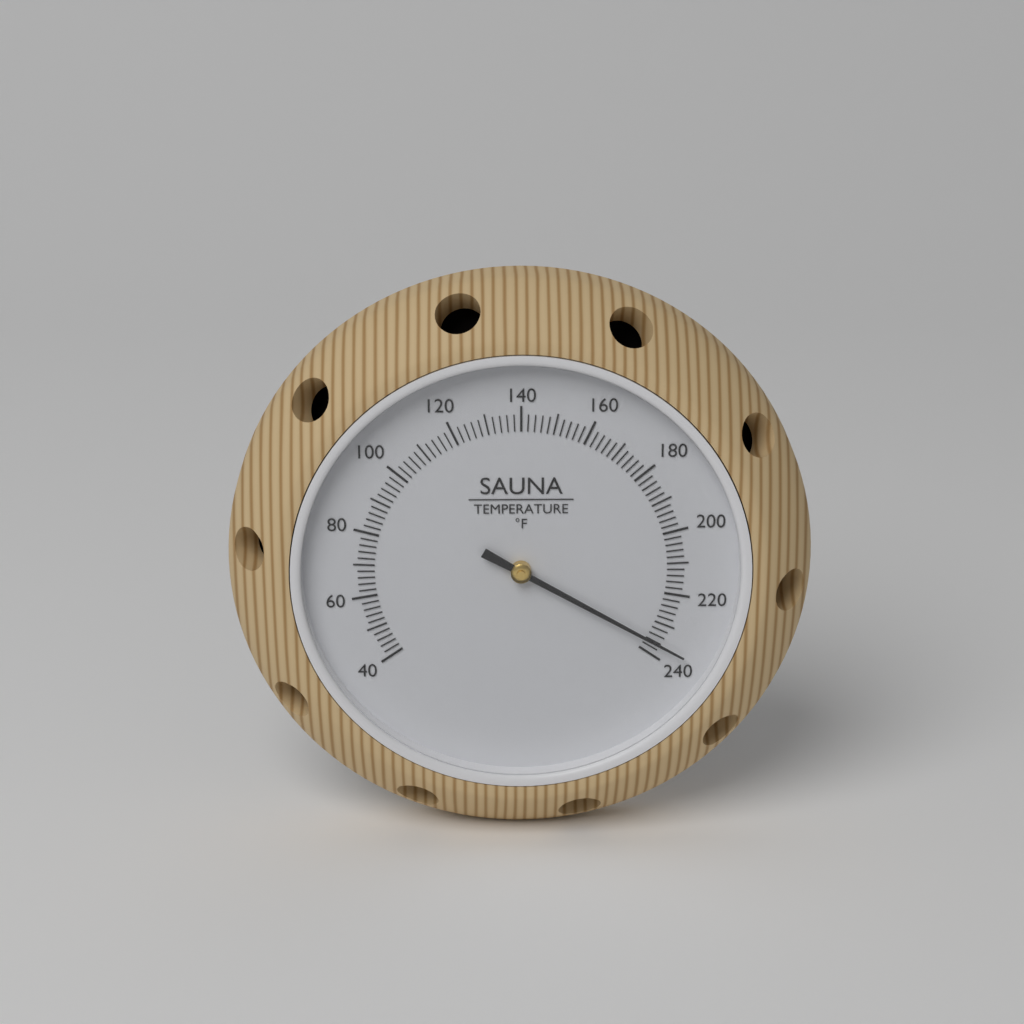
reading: 236 °F
